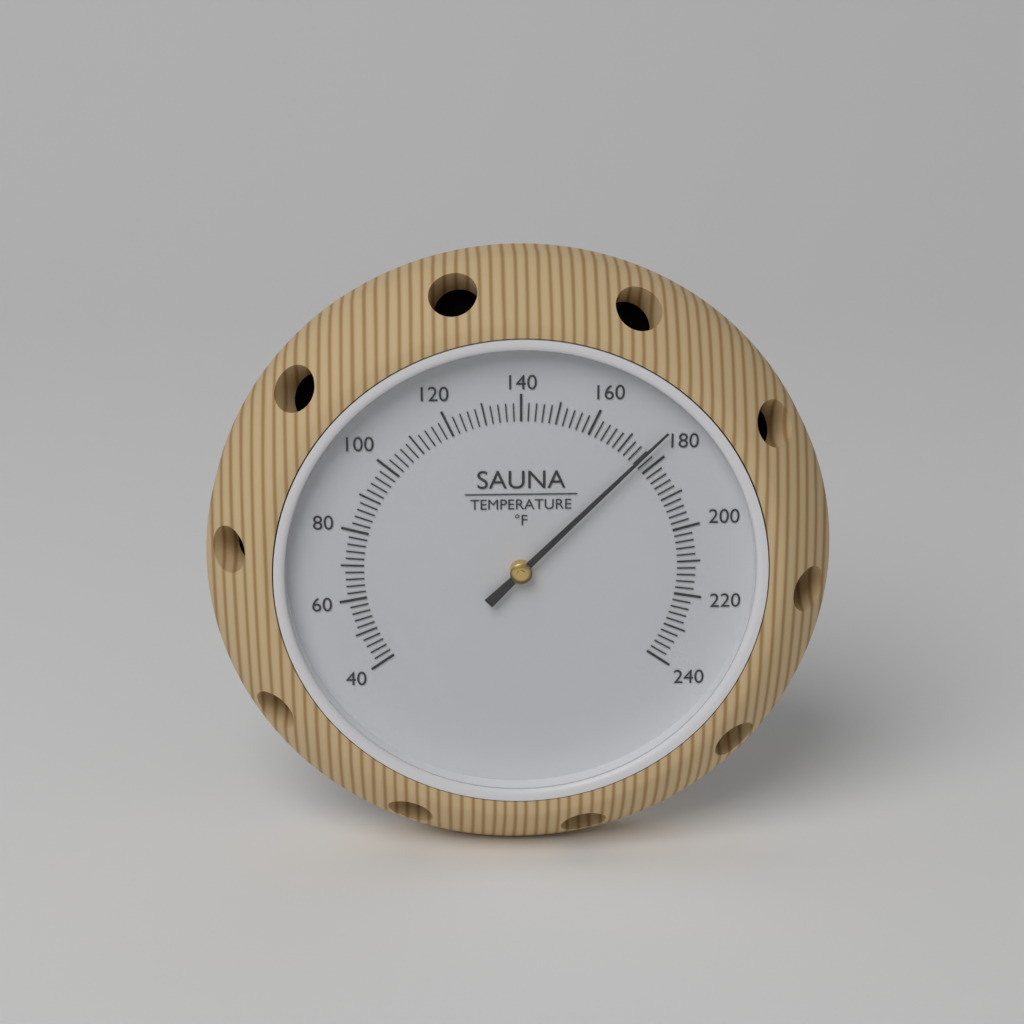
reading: 176 °F
